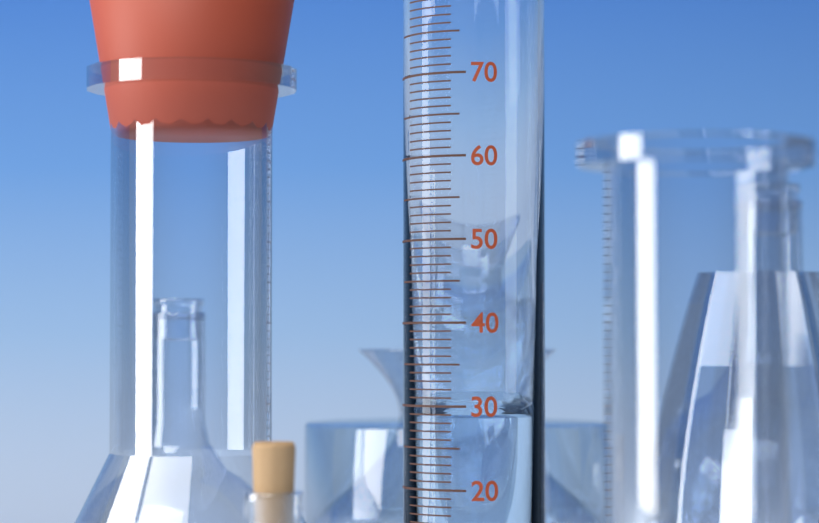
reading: 29 ml
